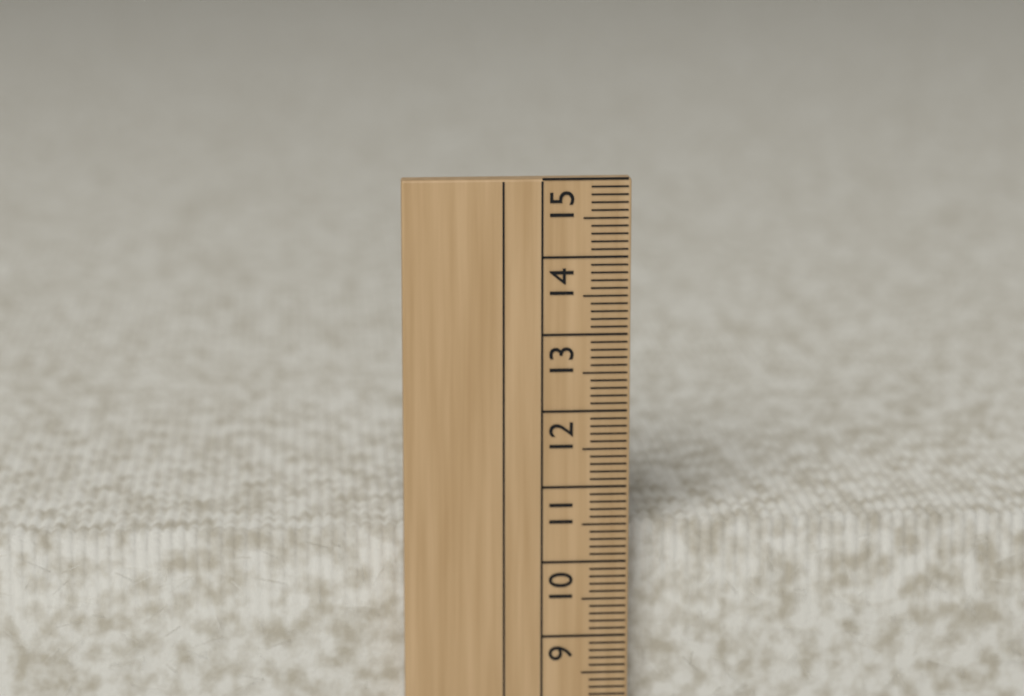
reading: 10.4 cm
